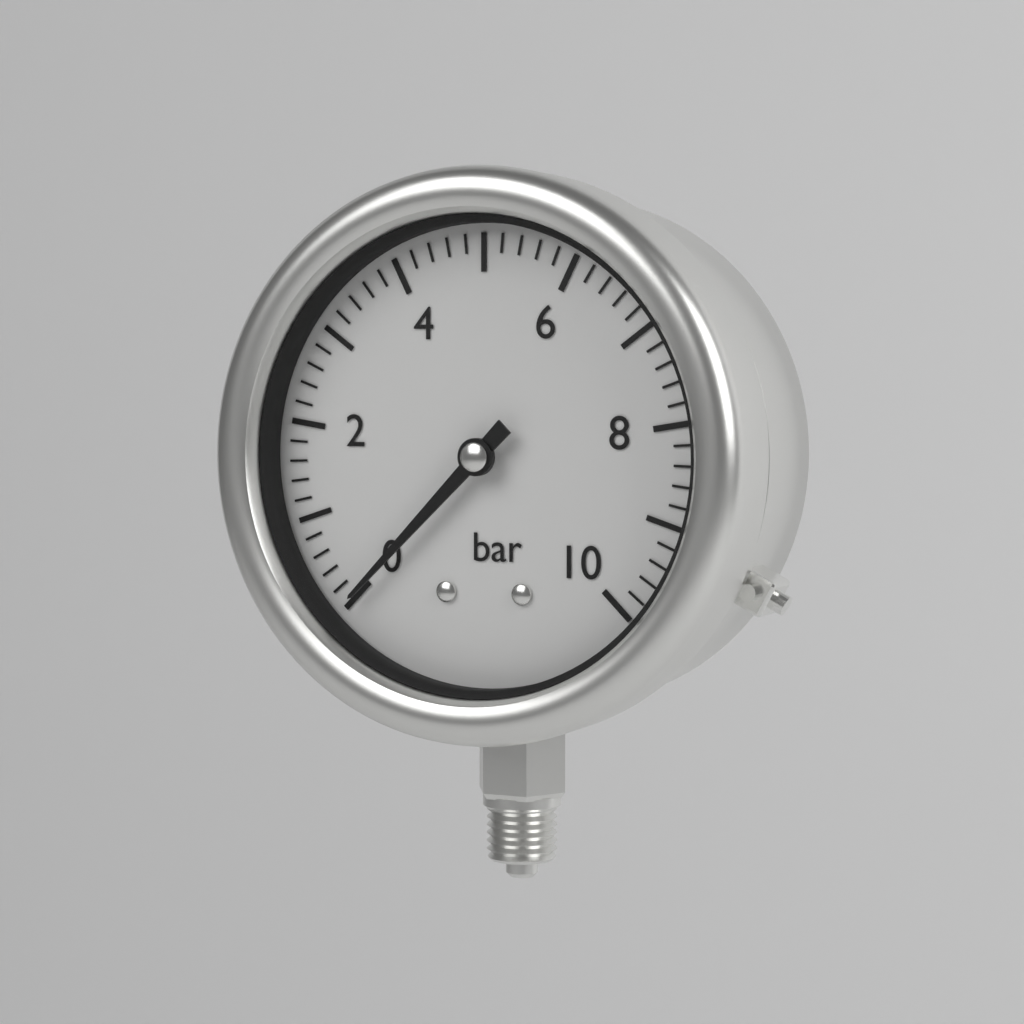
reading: 0.0 bar
